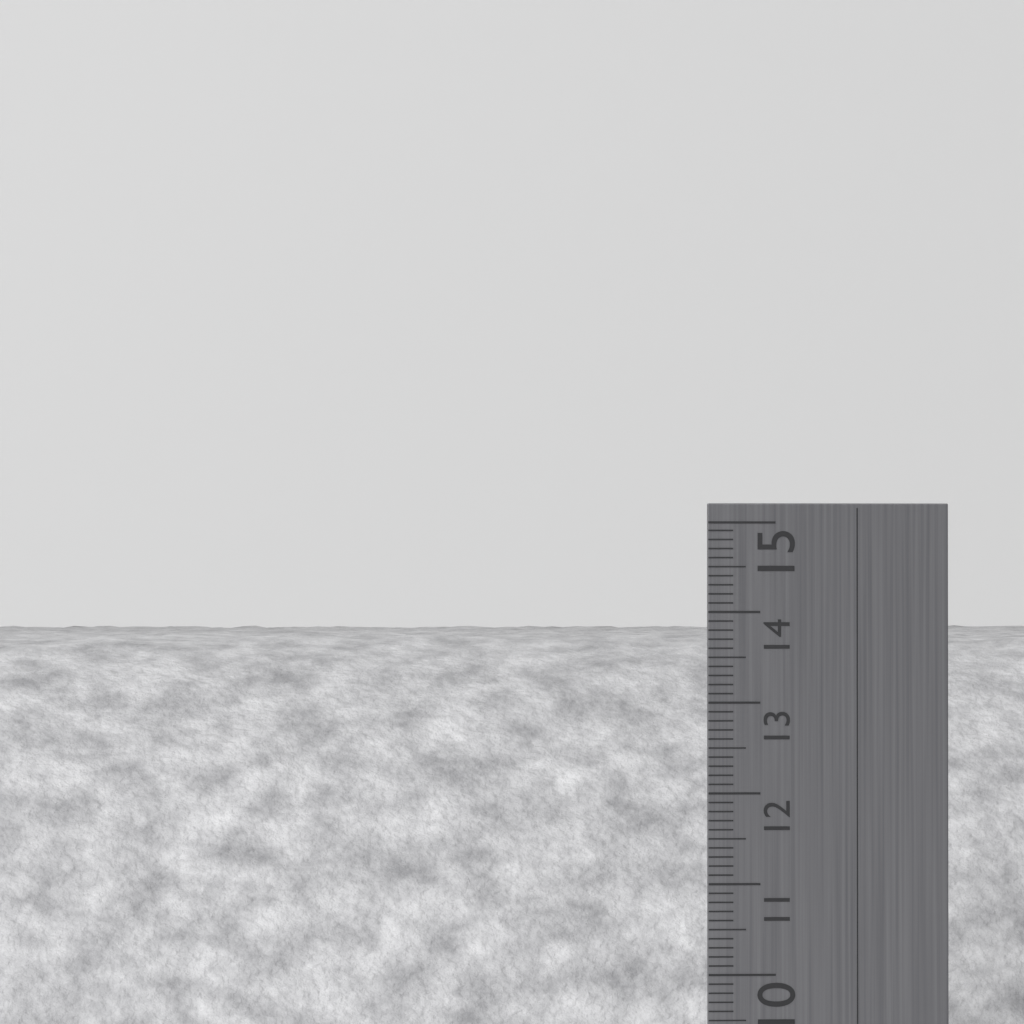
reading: 13.7 cm
